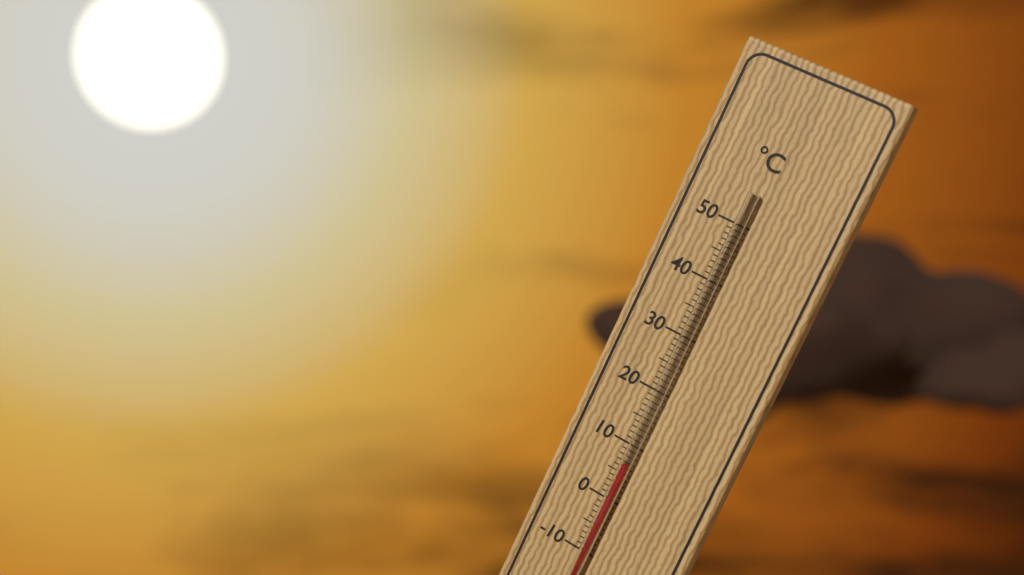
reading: 7 °C
